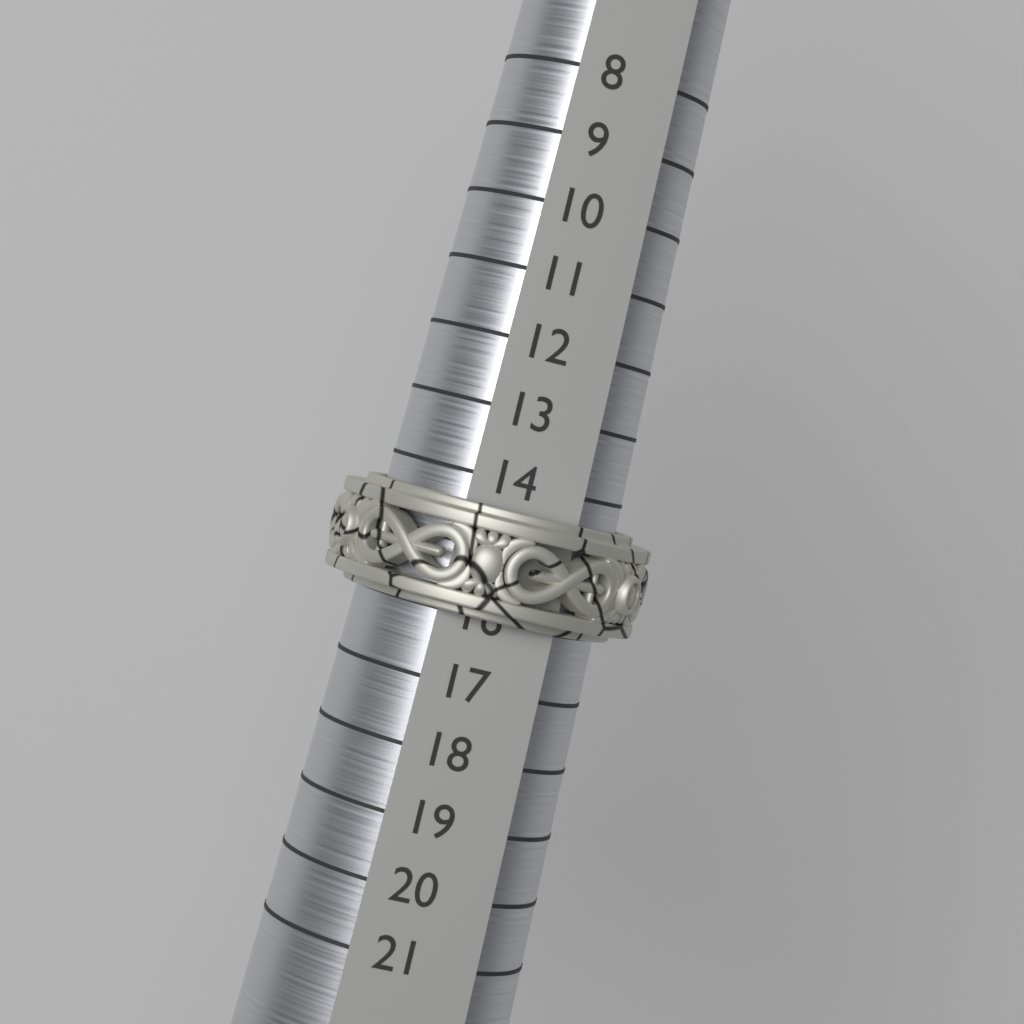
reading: 16 (no unit)
